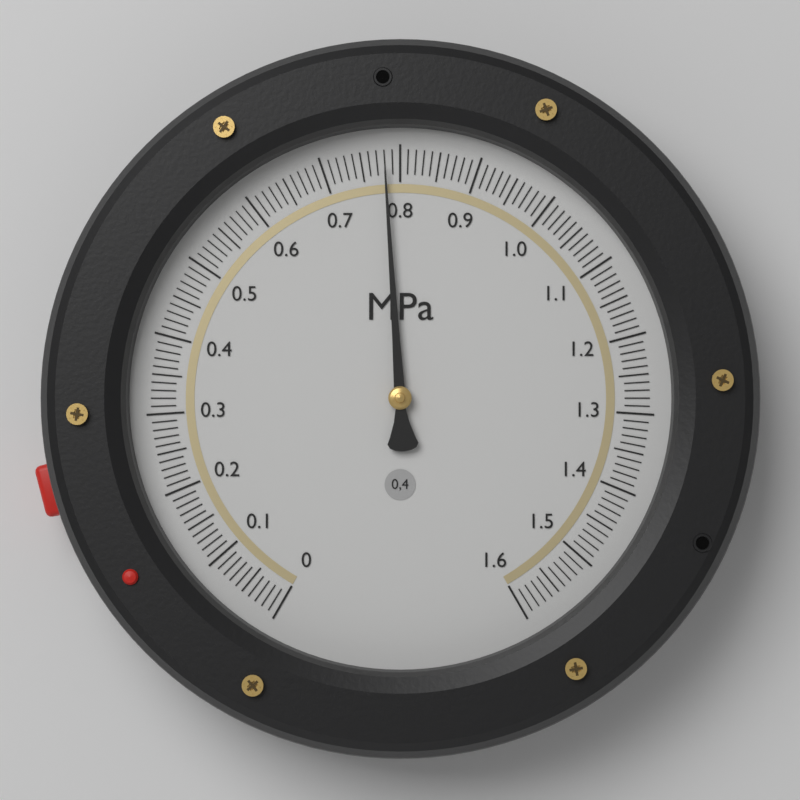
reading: 0.78 MPa
